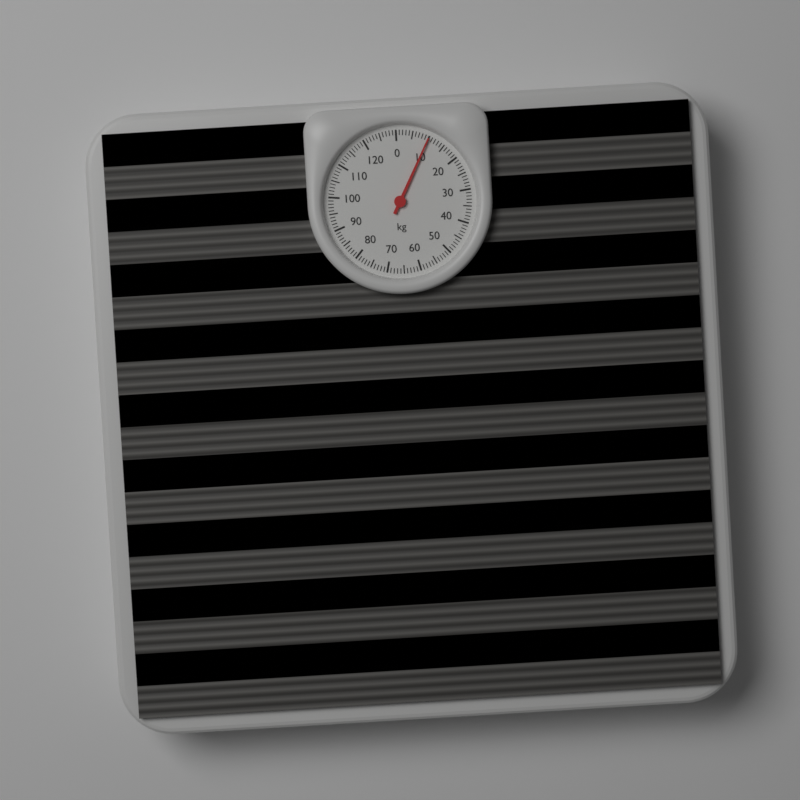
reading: 10 kg
